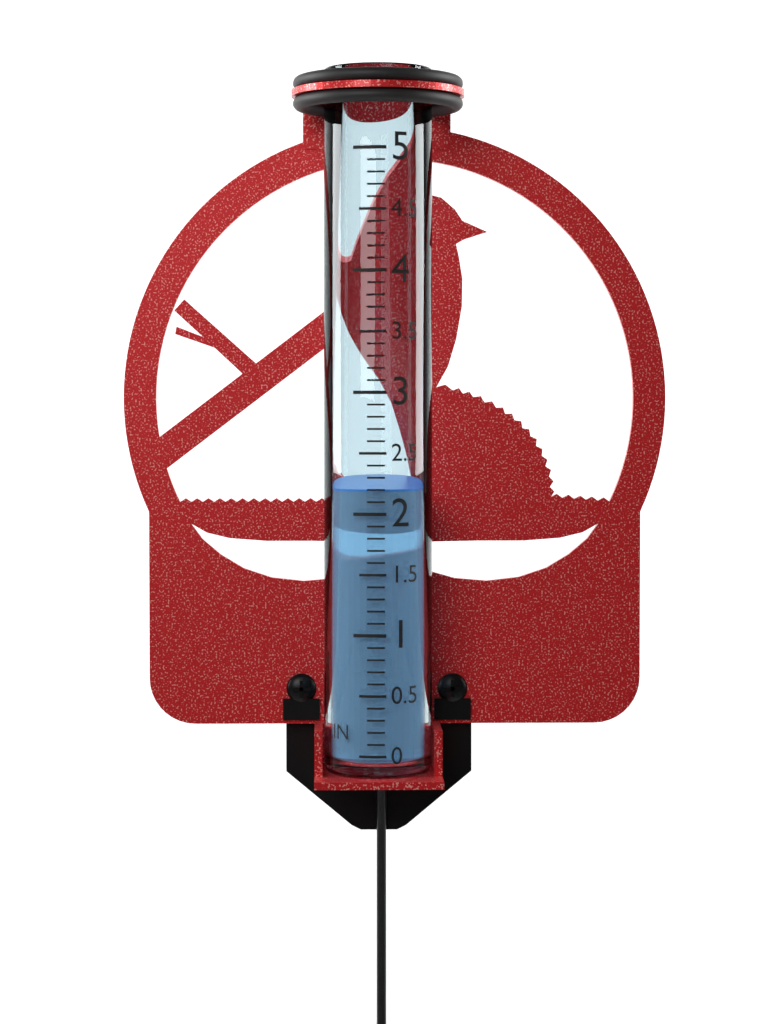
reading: 2.2 in
